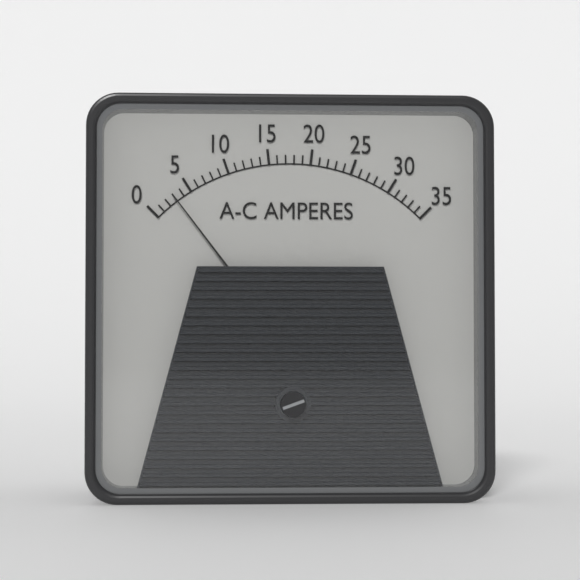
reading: 3 A
